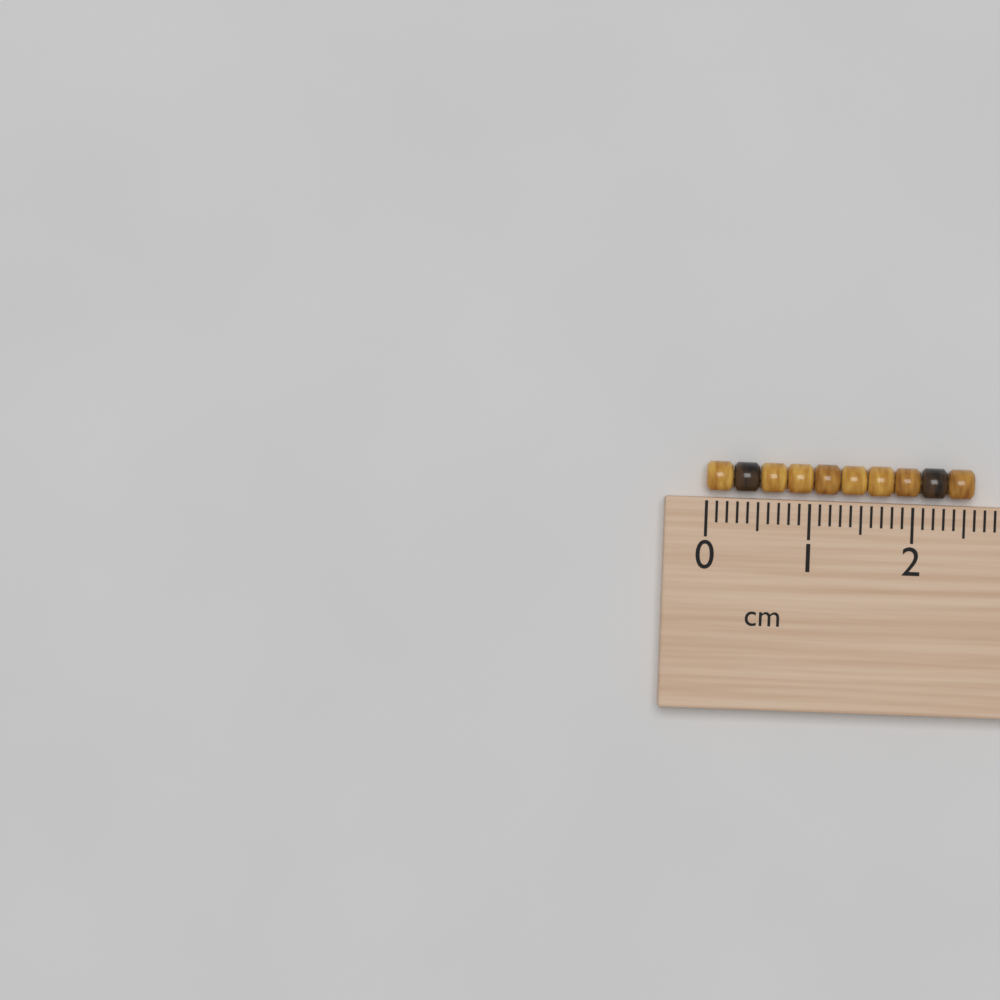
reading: 2.6 cm
